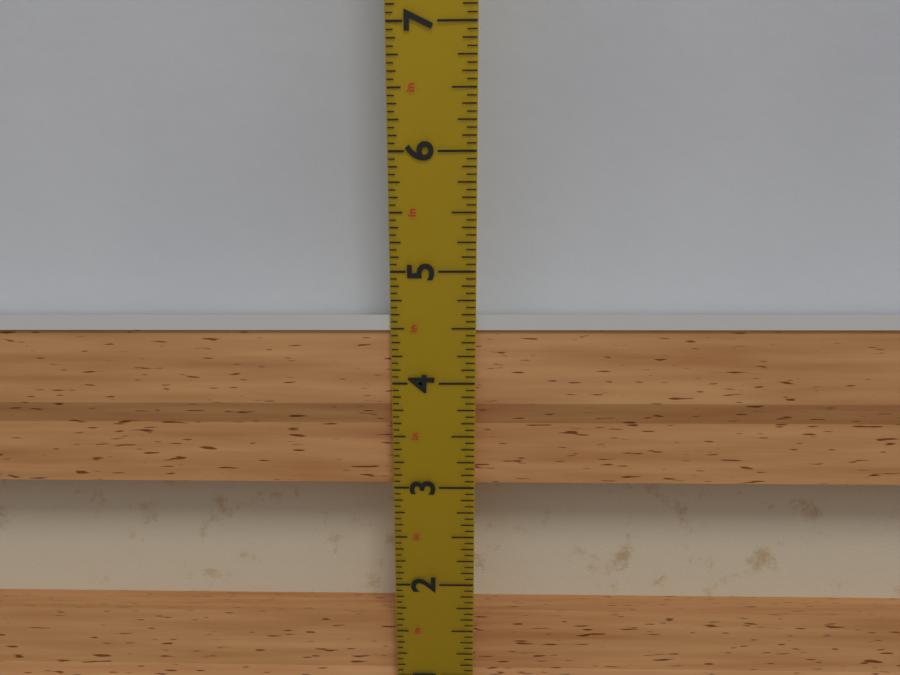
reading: 4.6250 in
